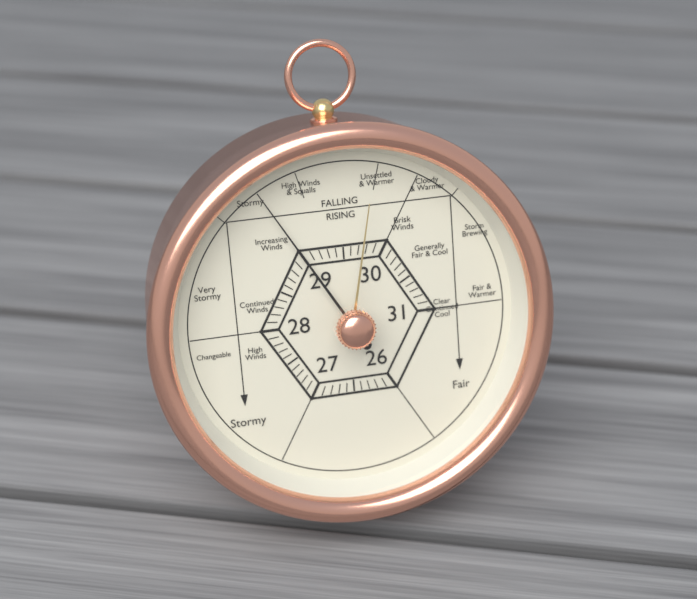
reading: 29.0 (no unit)
